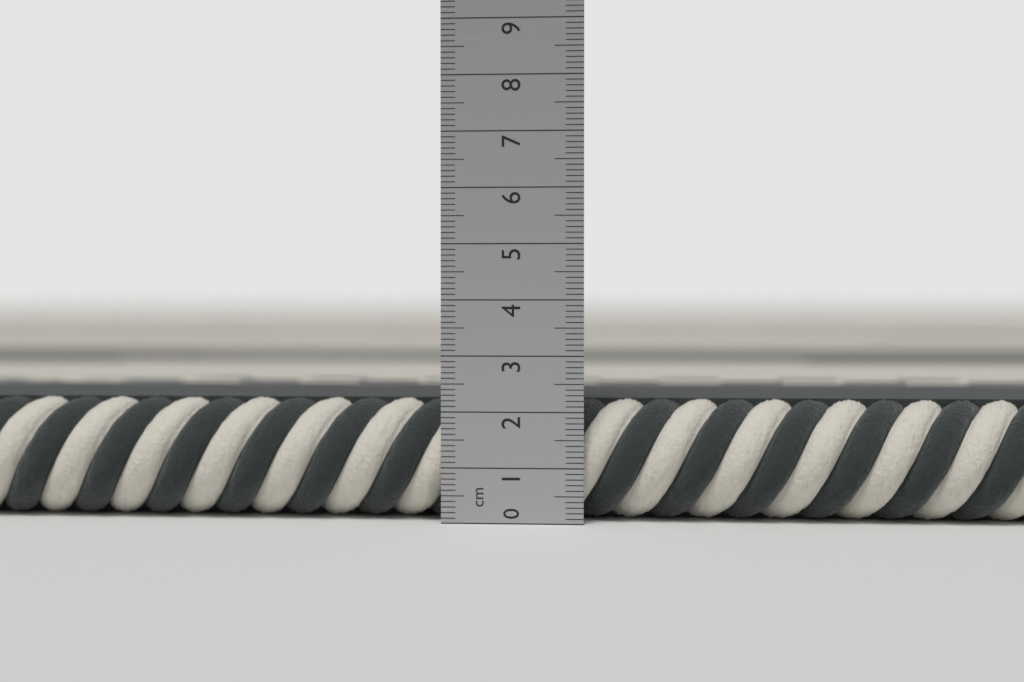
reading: 2.2 cm
